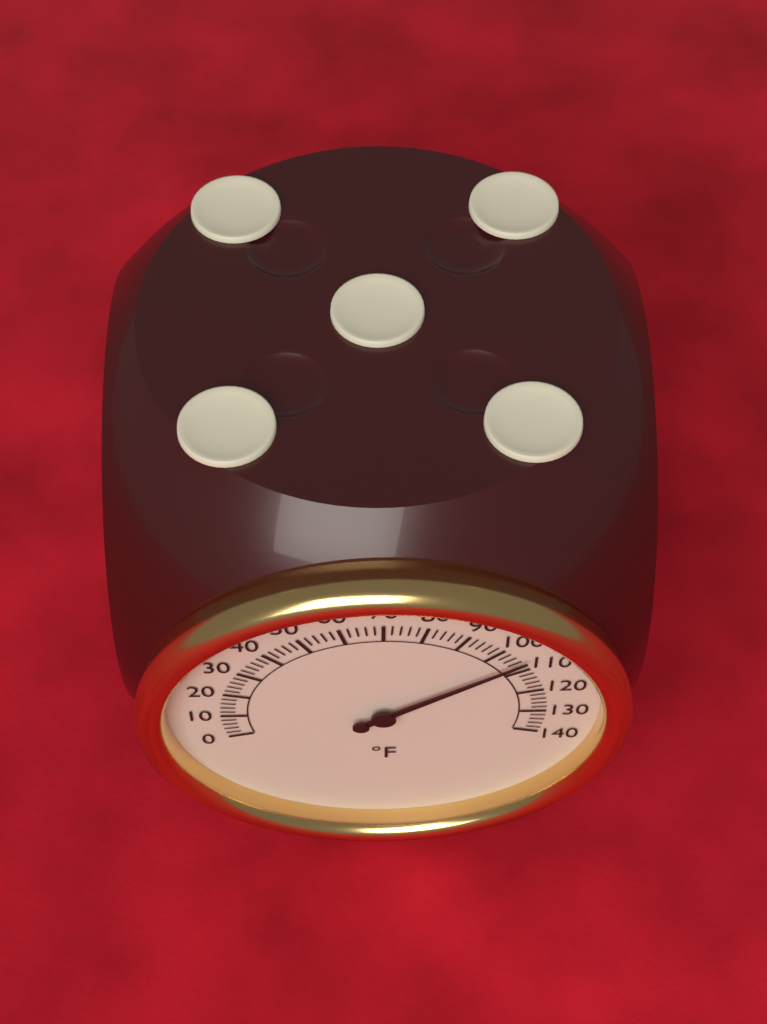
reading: 106 °F
